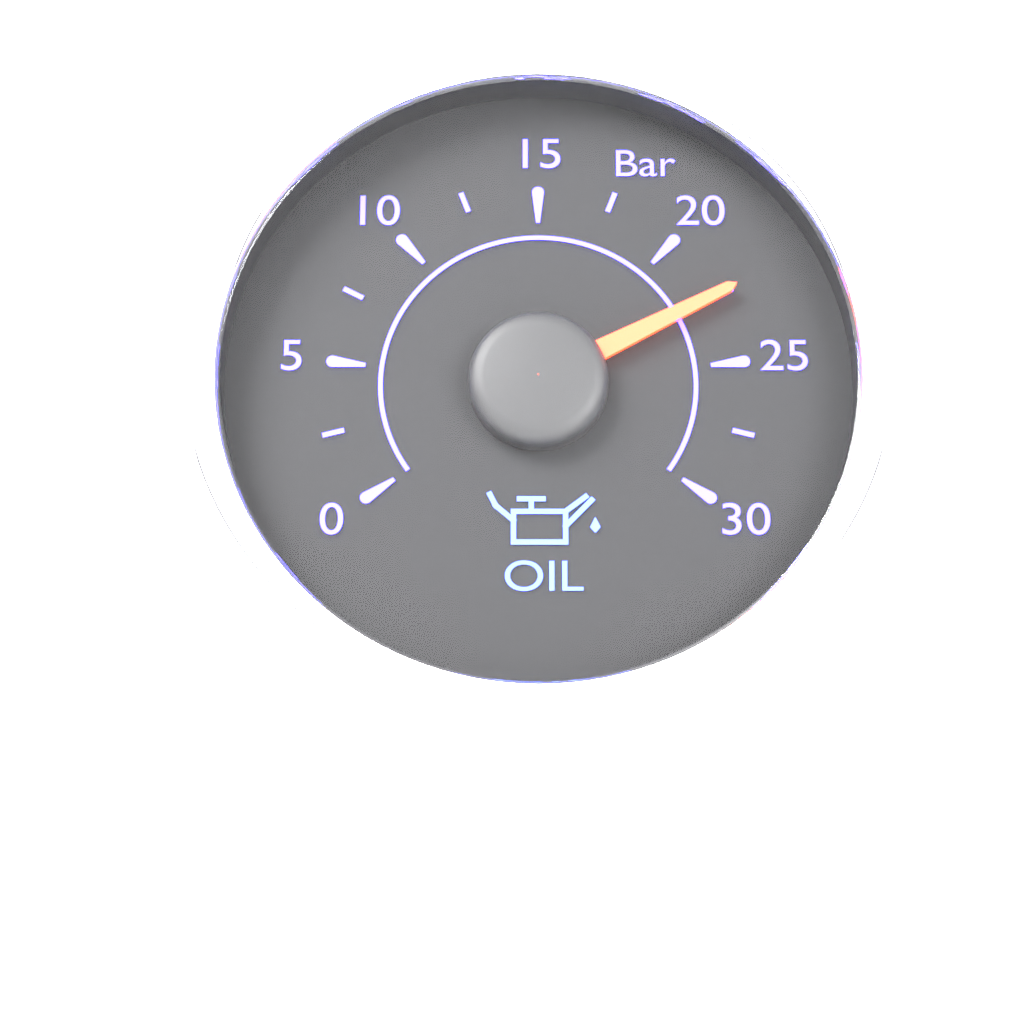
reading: 22.5 bar
